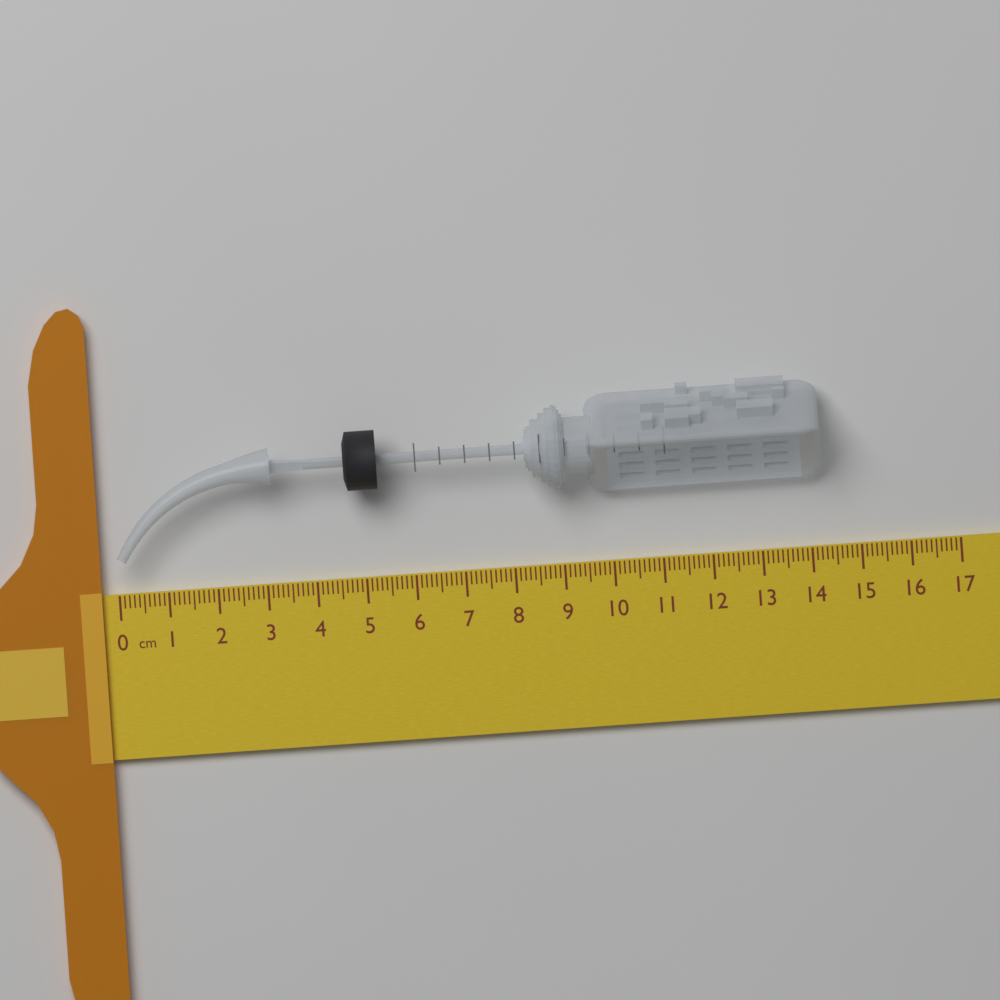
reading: 14.3 cm
